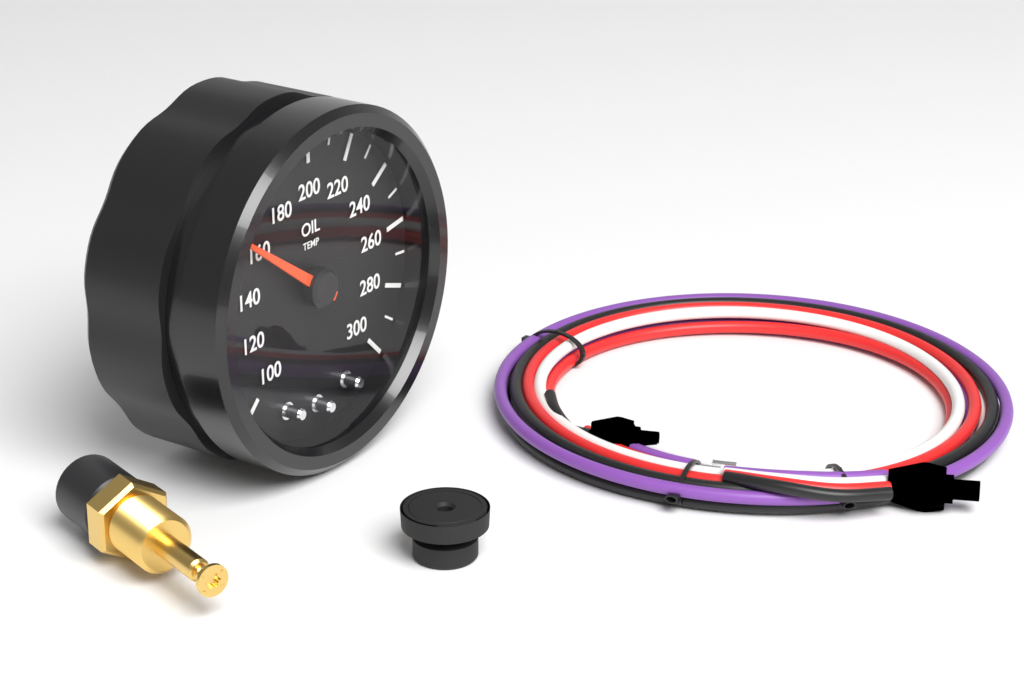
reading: 160 (no unit)
